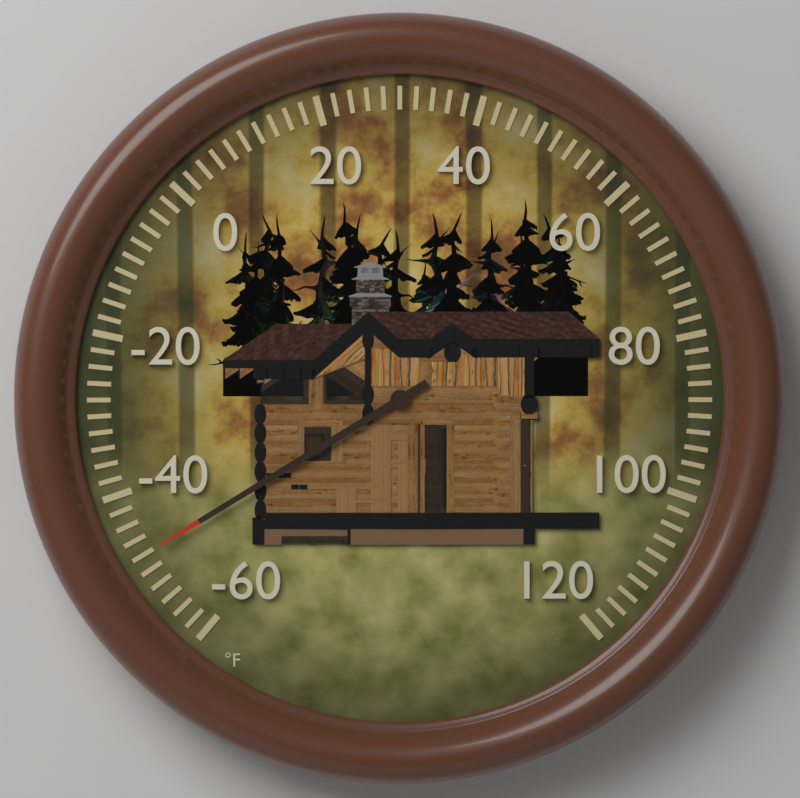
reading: -48 °F
